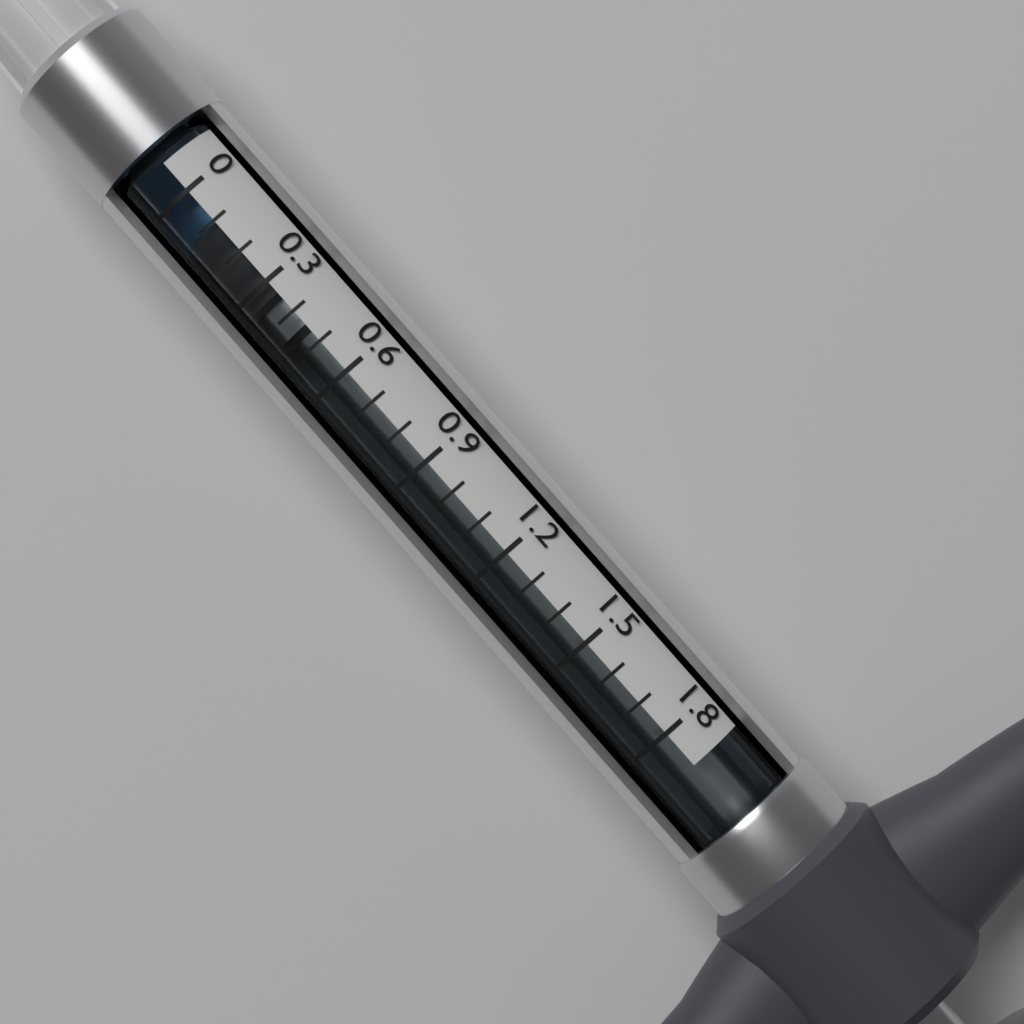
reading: 0.1 (no unit)
